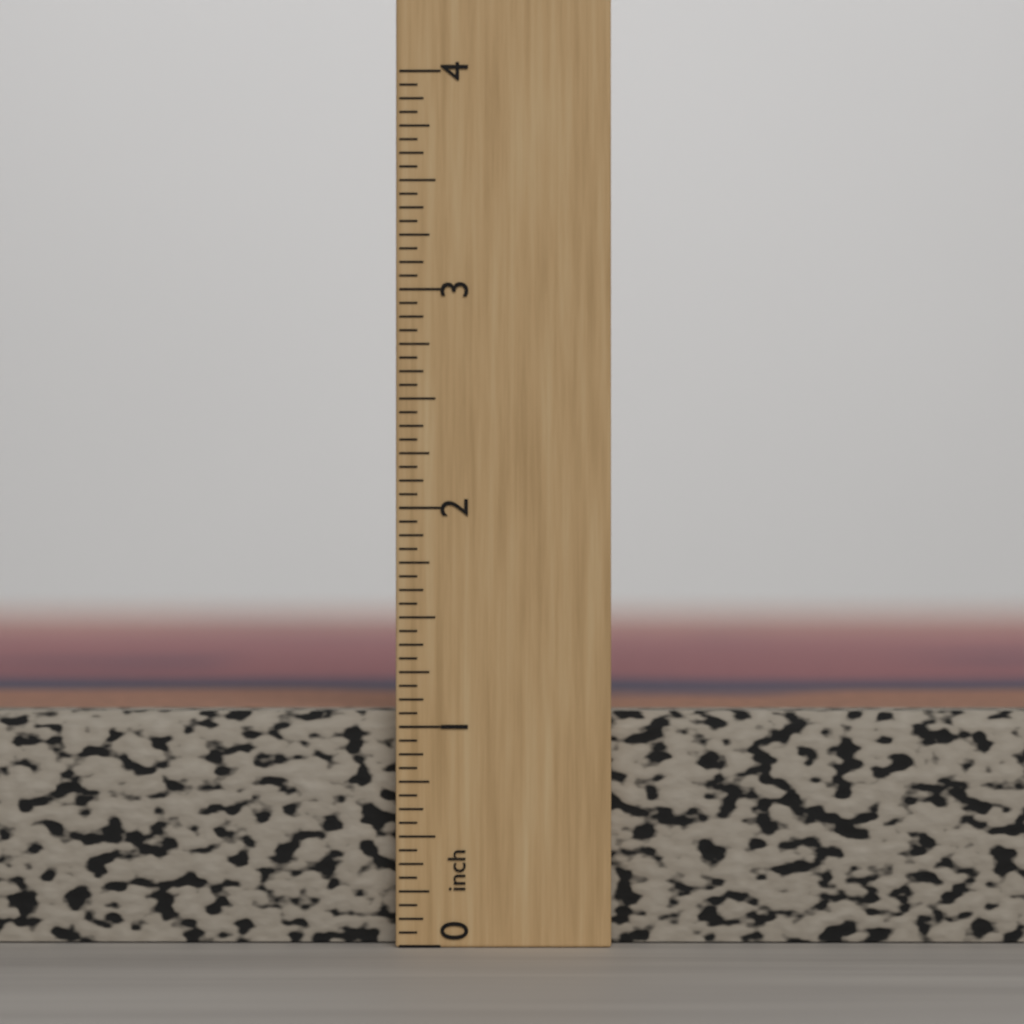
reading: 1.0625 inch
